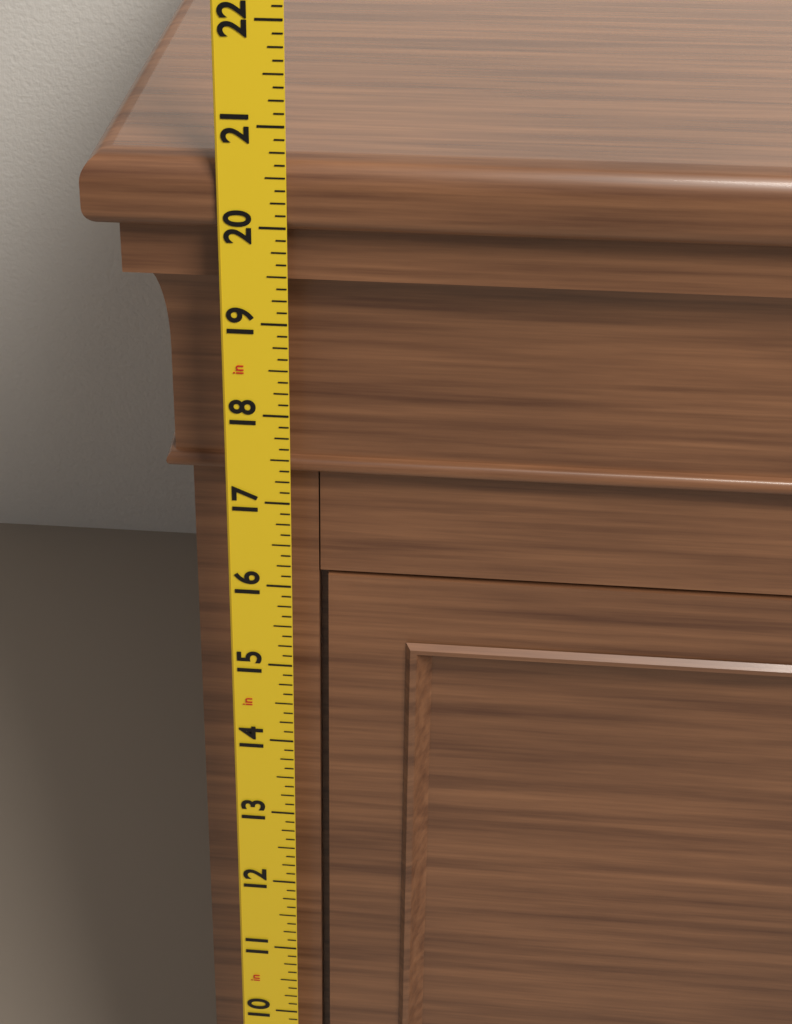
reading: 20.625 in
